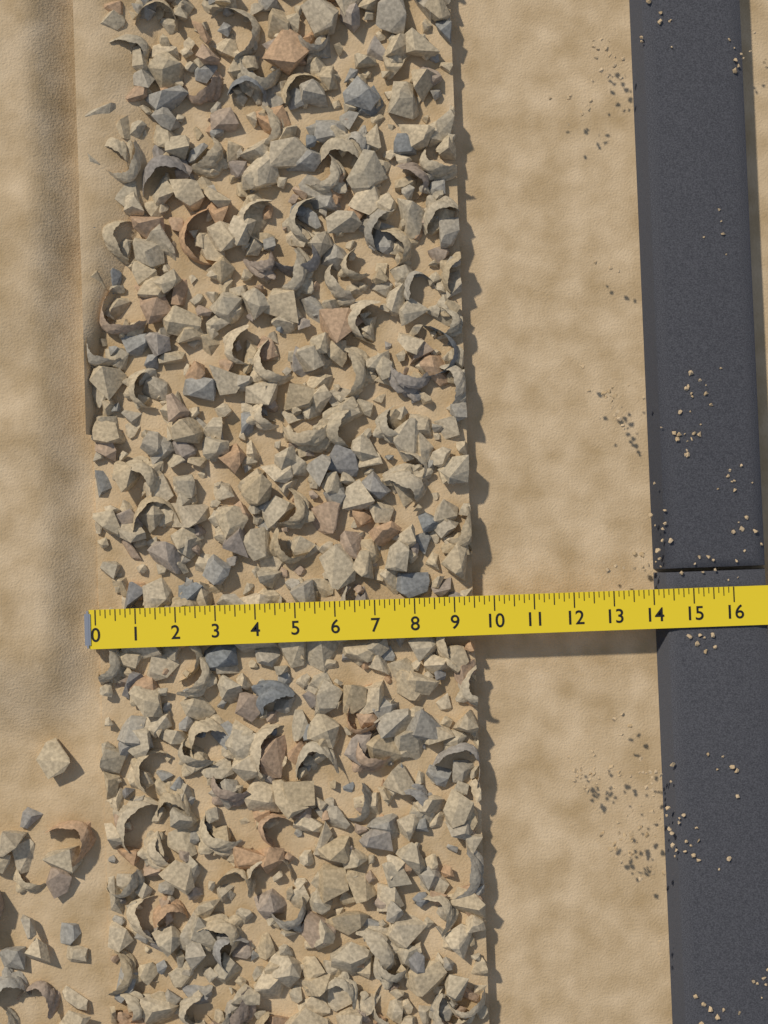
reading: 9.500 (no unit)
